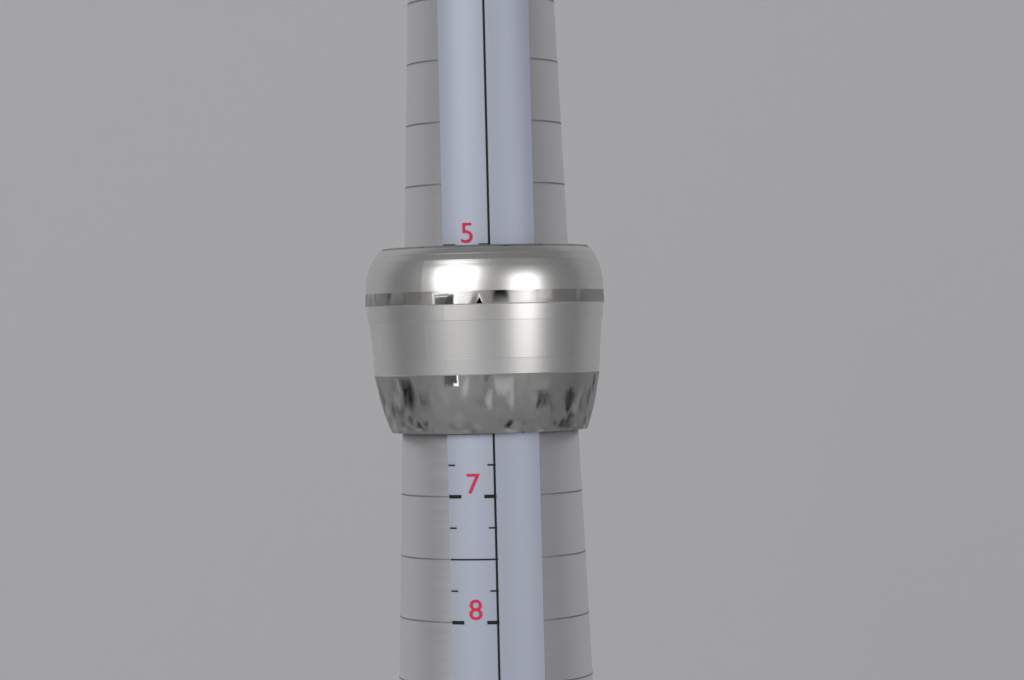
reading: 6.50 (no unit)
